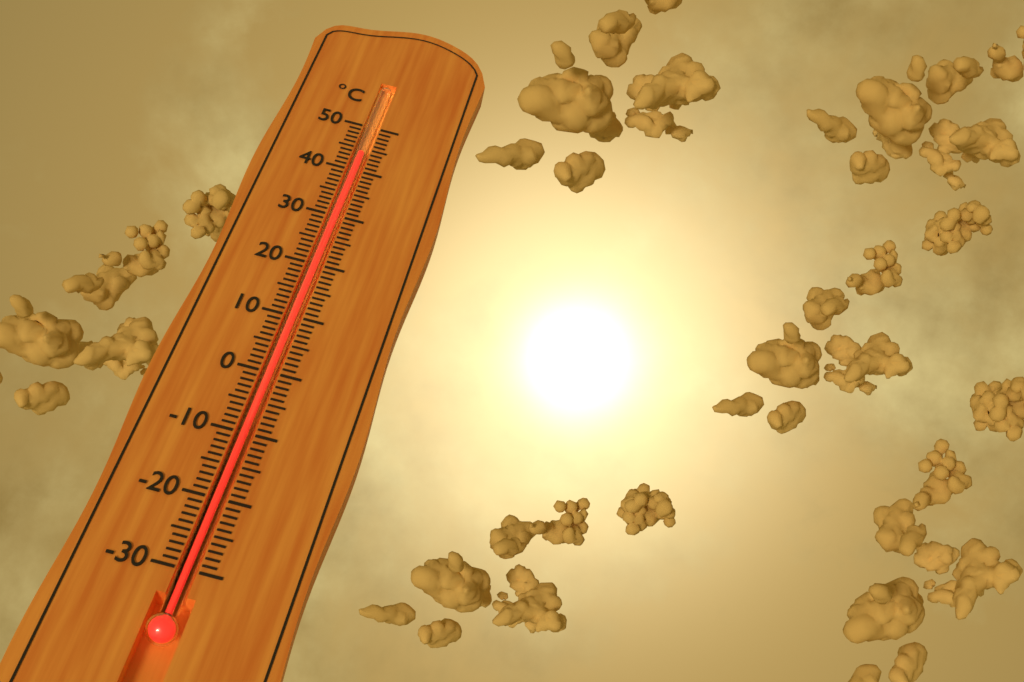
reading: 44 °C
